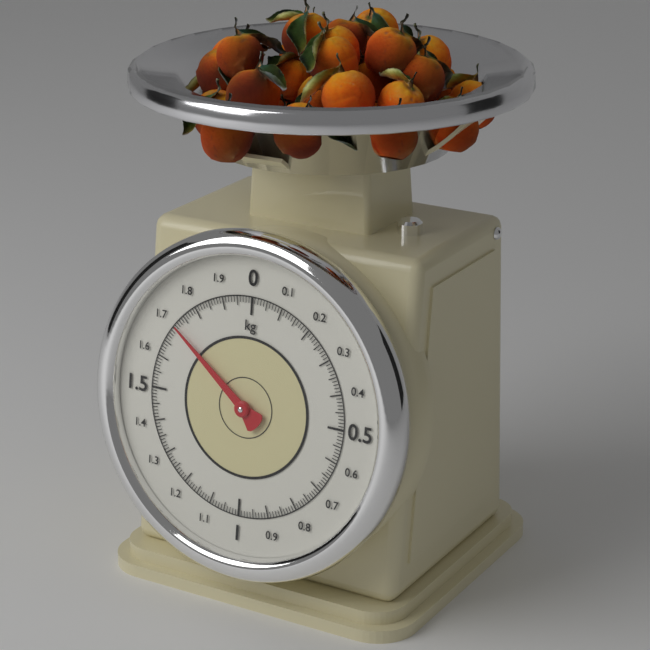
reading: 1.71 kg
